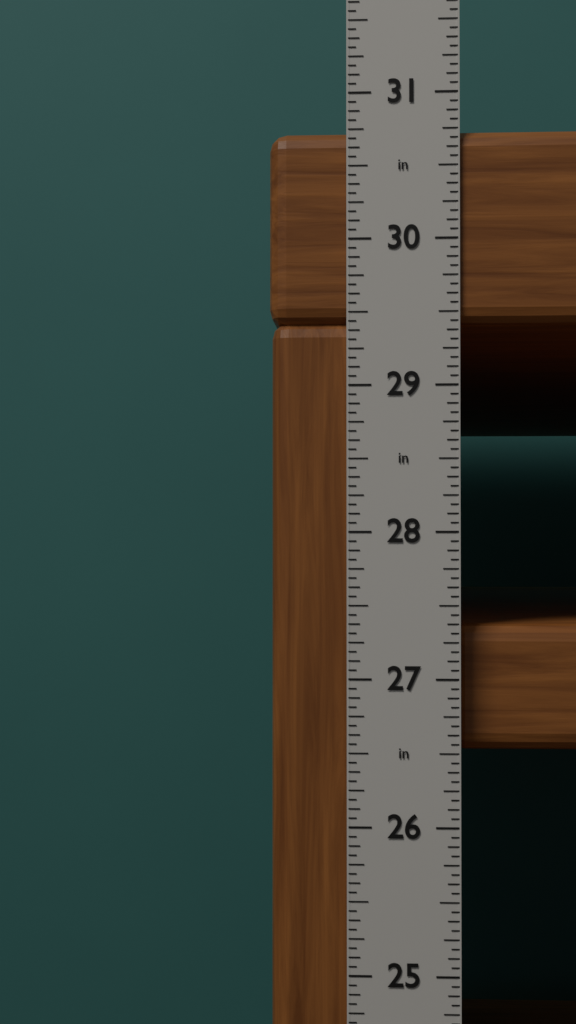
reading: 30.7500 in
